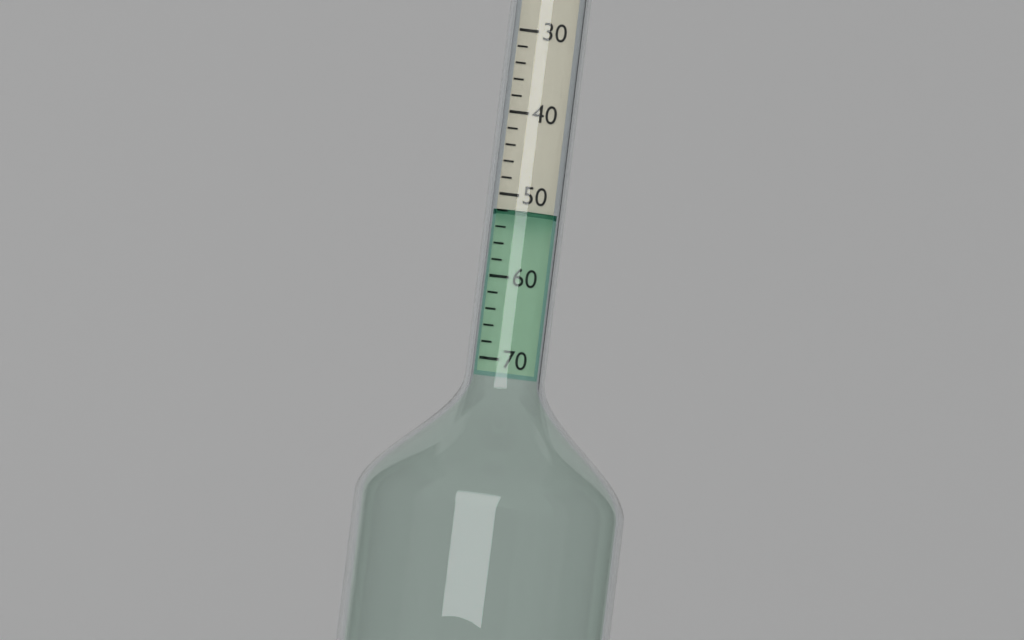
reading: 52 (no unit)
